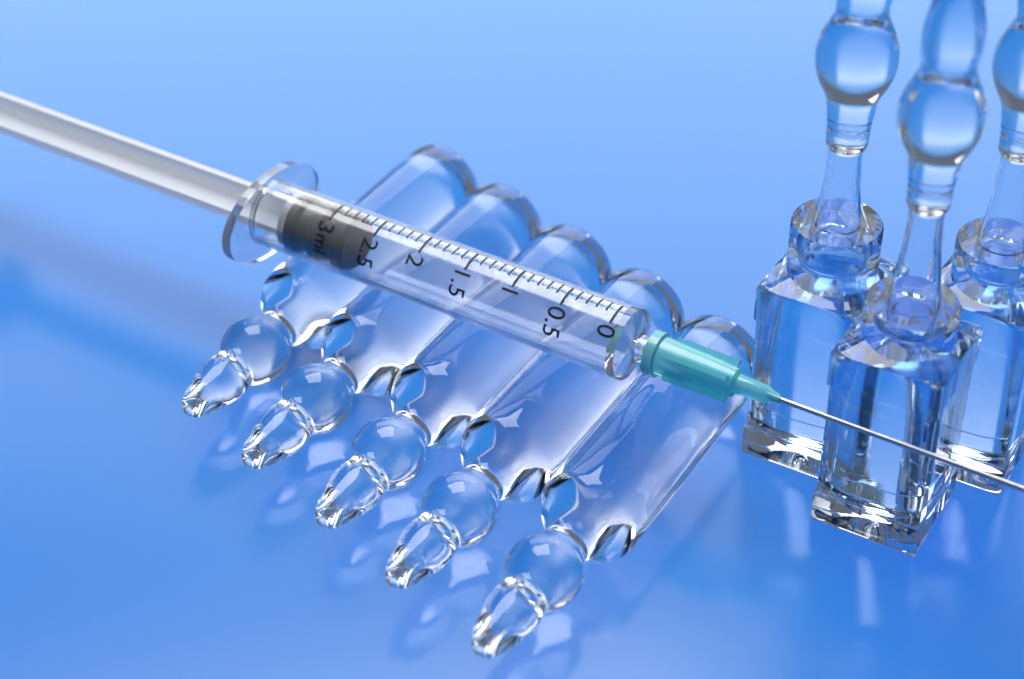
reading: 2.8 ml
